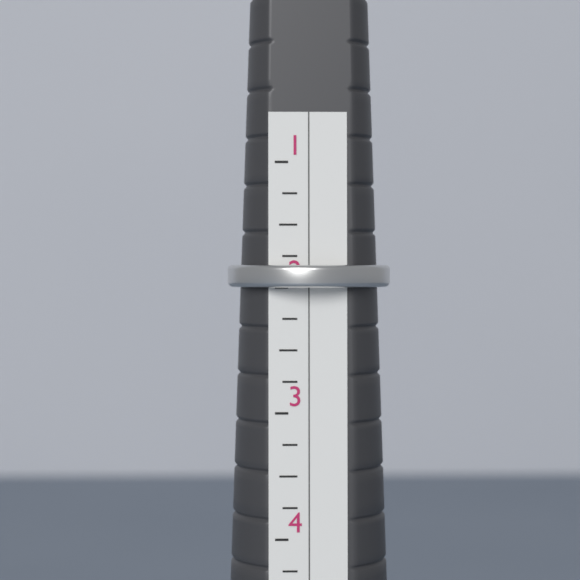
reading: 2.00 (no unit)
